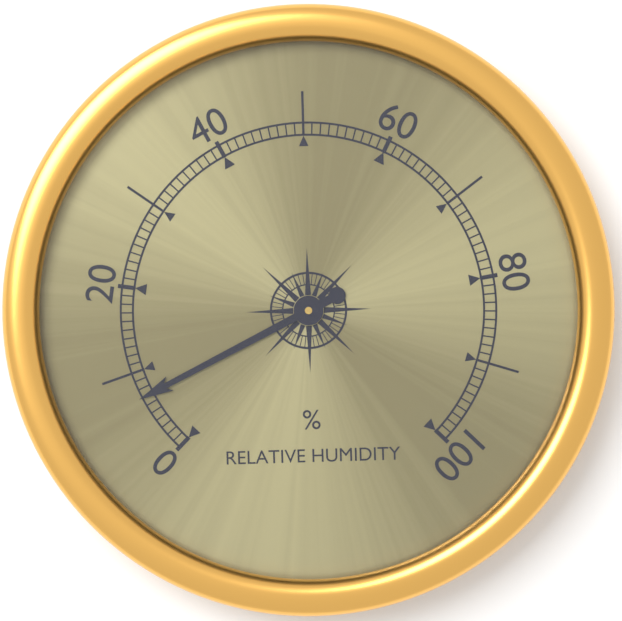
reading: 7 %
